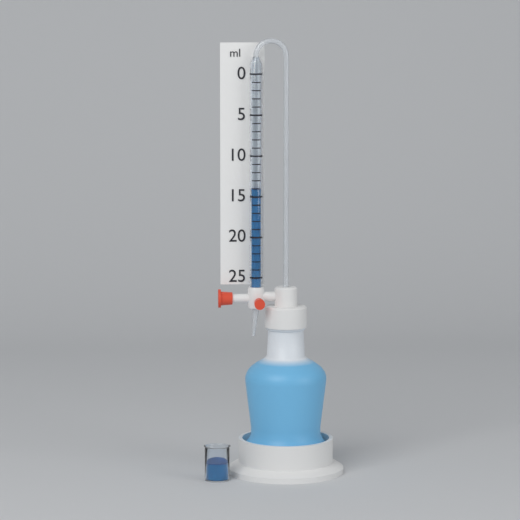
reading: 14 ml
